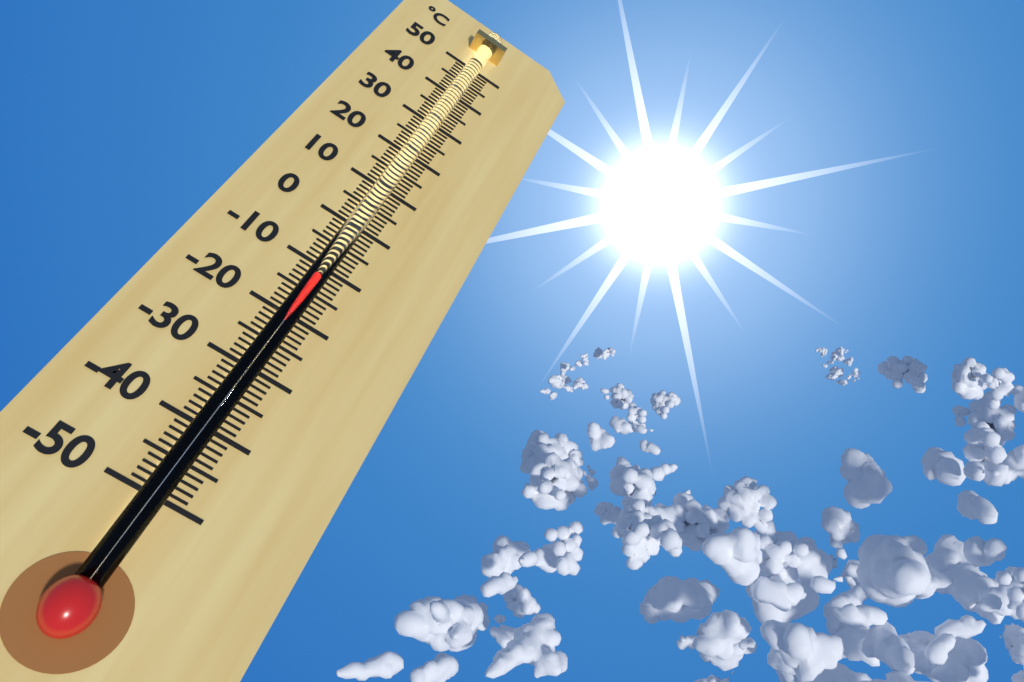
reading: -13 °C
